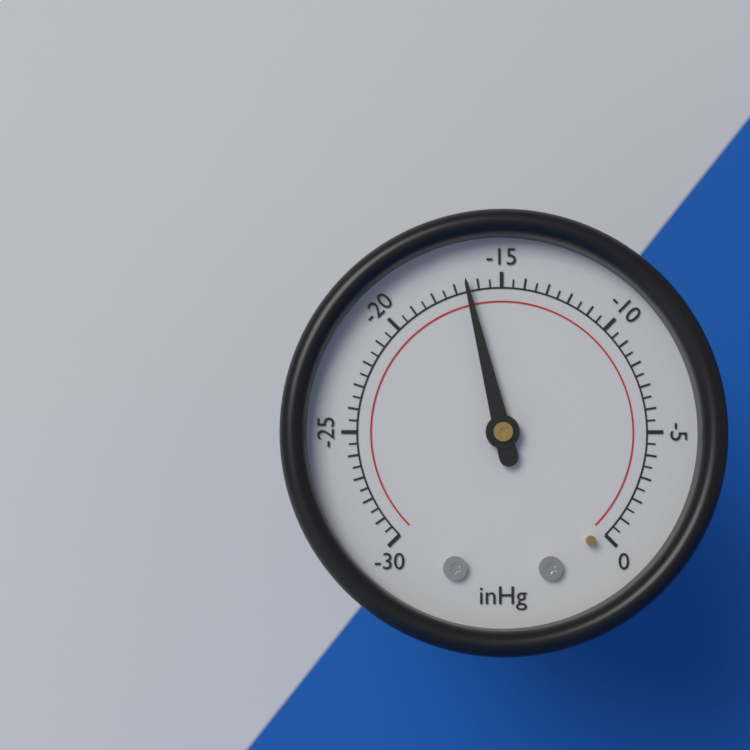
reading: -16.5 inHg
